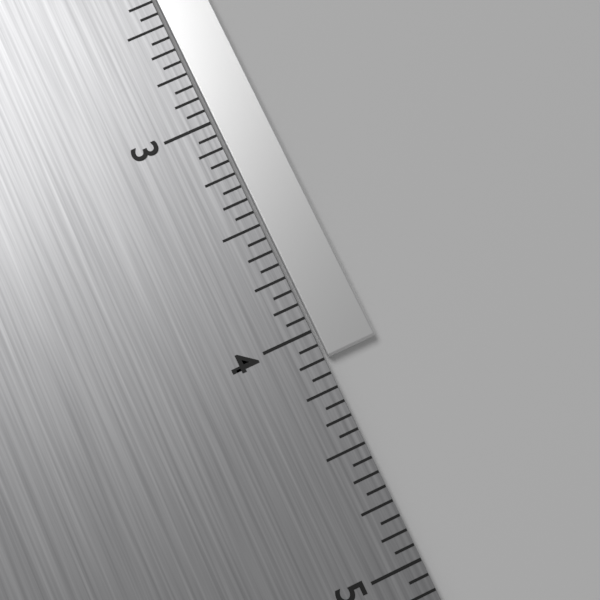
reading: 4.1250 in
